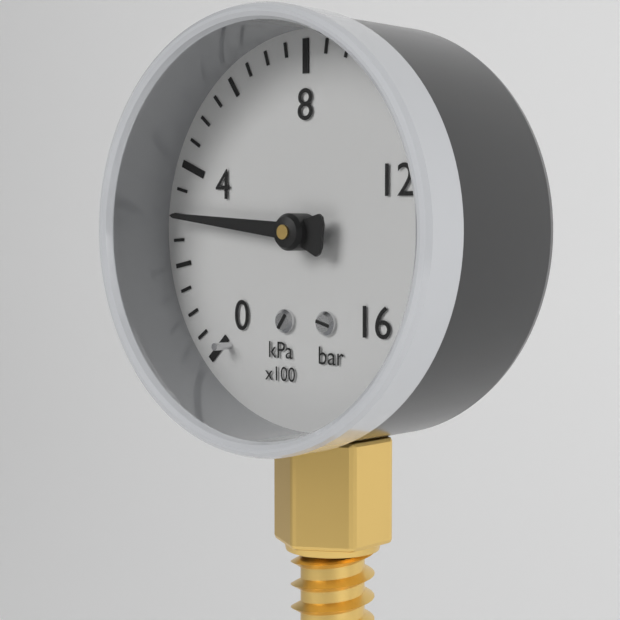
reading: 300 kPa
